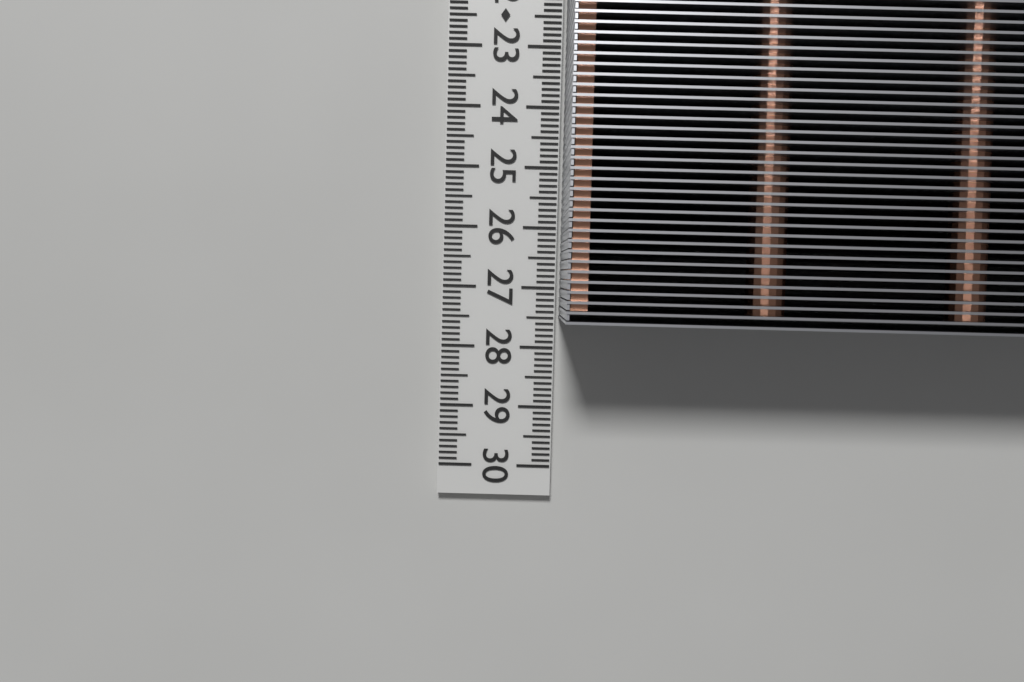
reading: 27.5 cm
